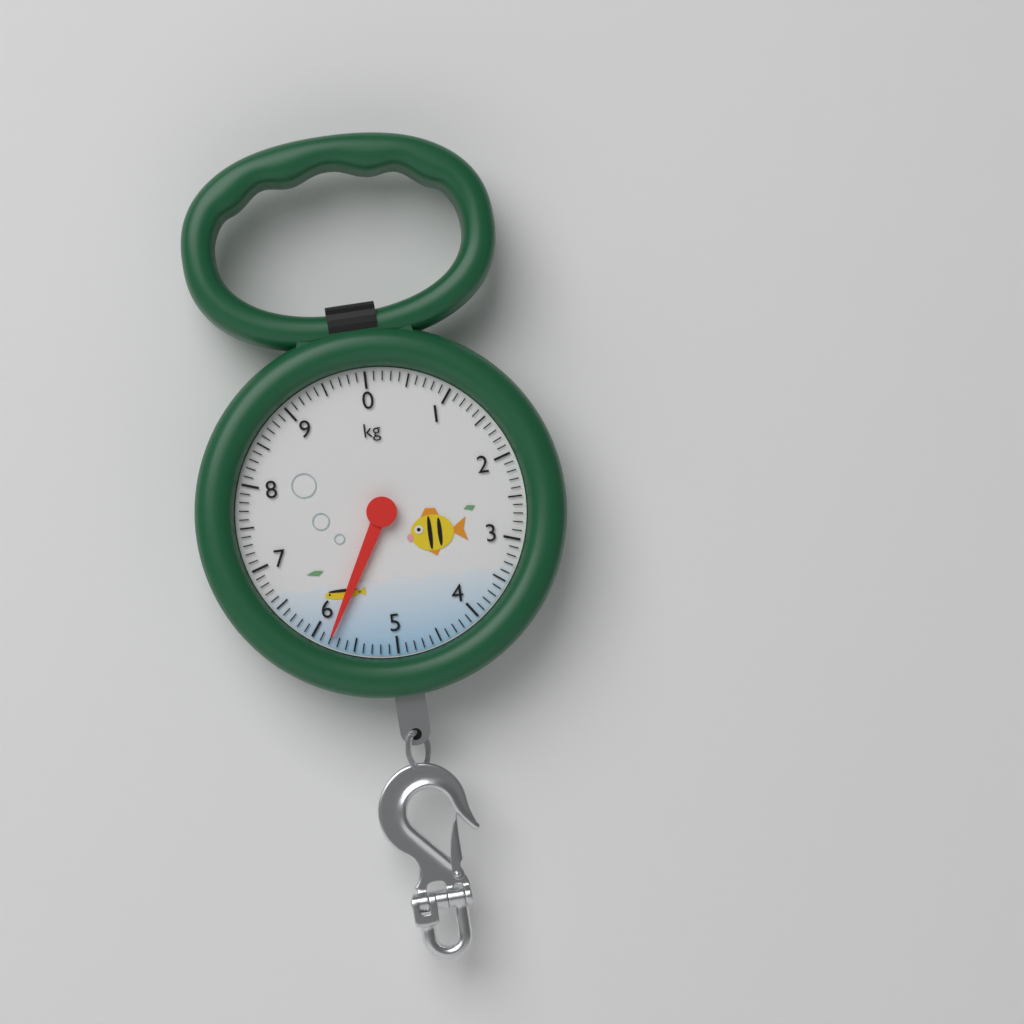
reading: 5.8 kg
